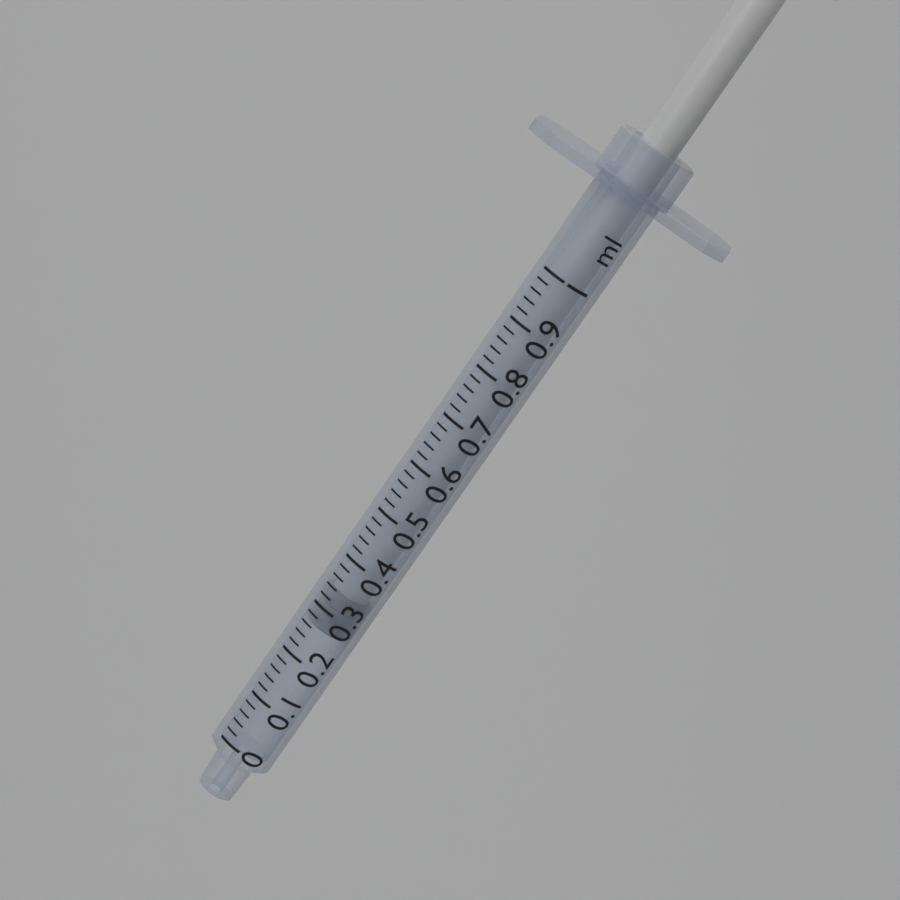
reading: 0.26 ml
